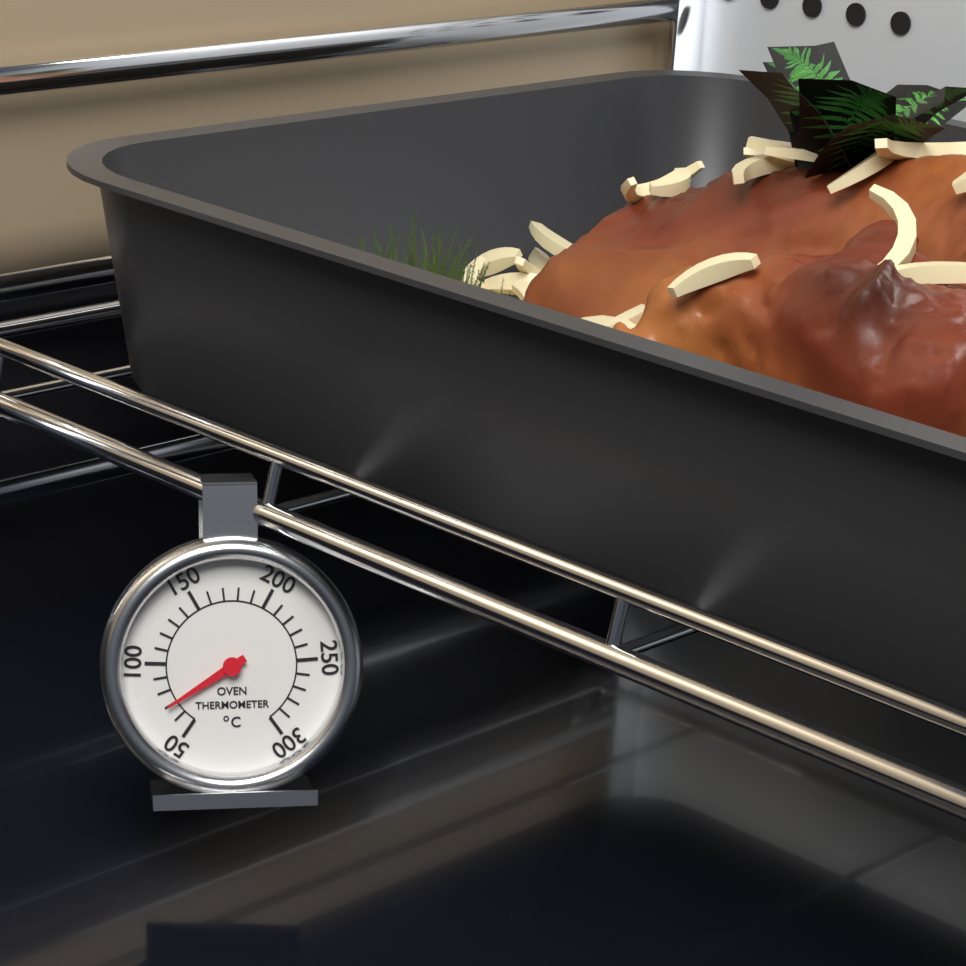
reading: 70 °C
